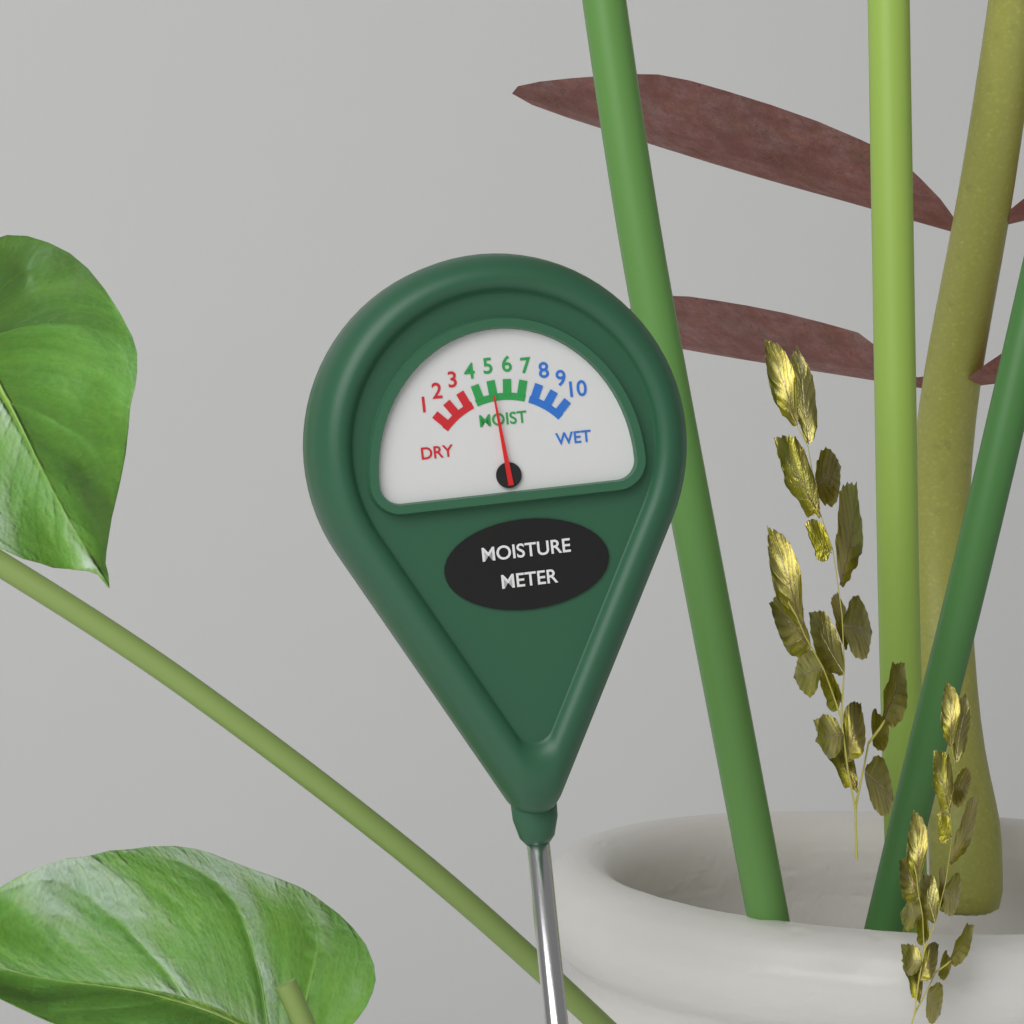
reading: 5 (no unit)
